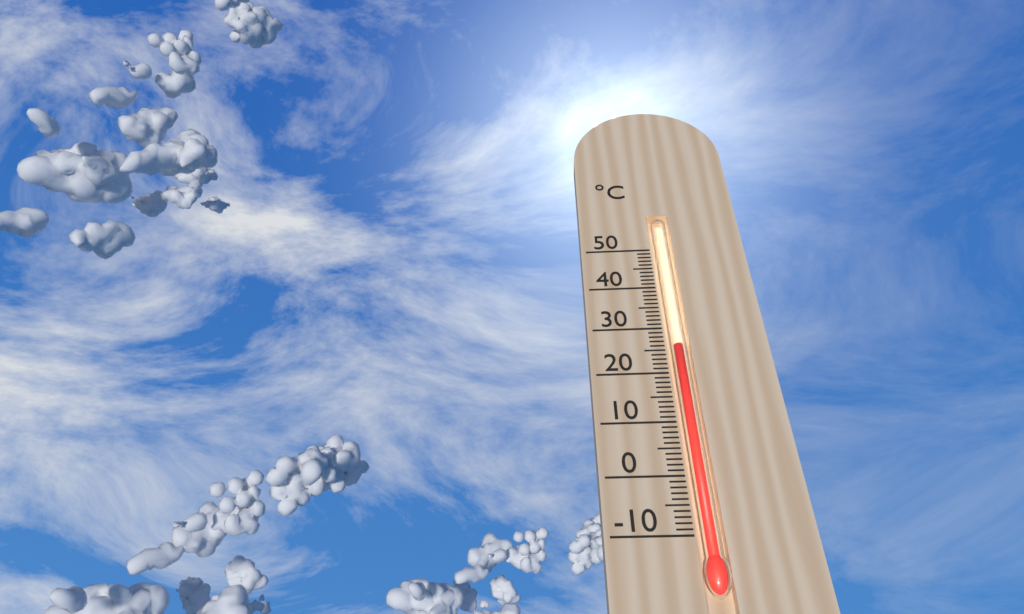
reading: 26 °C
